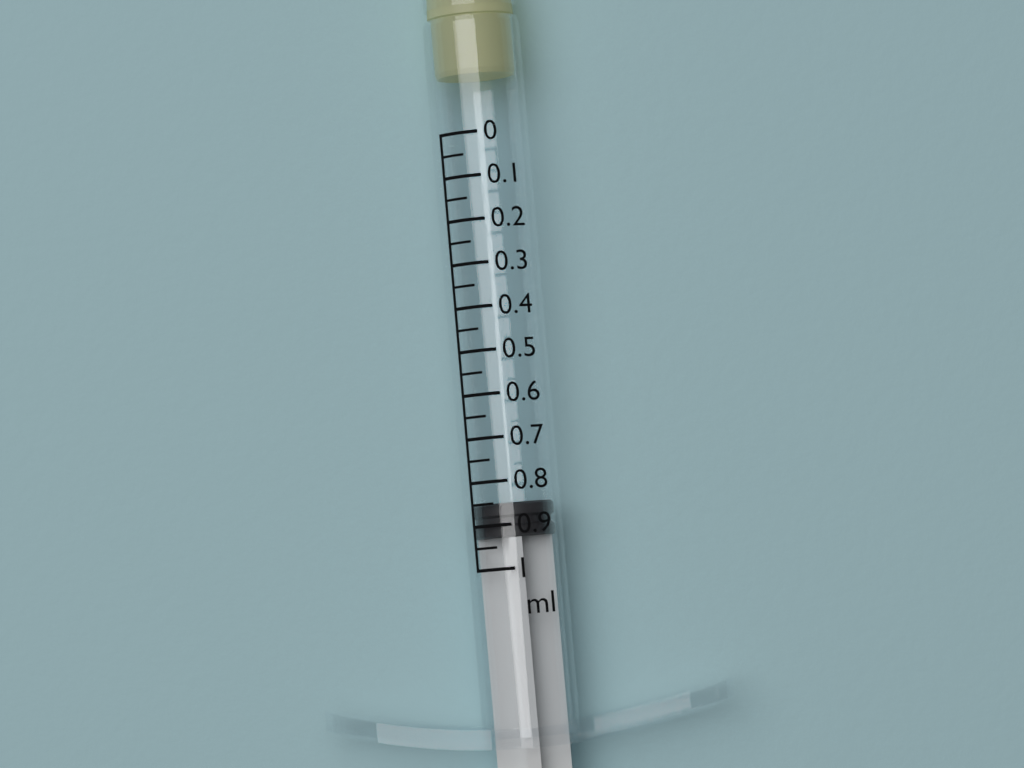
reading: 0.85 ml
